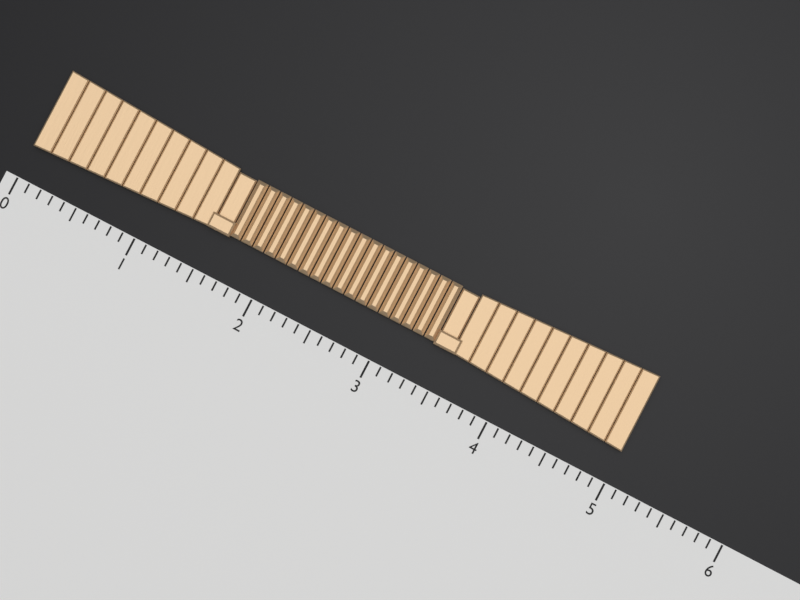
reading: 5.0 (no unit)
